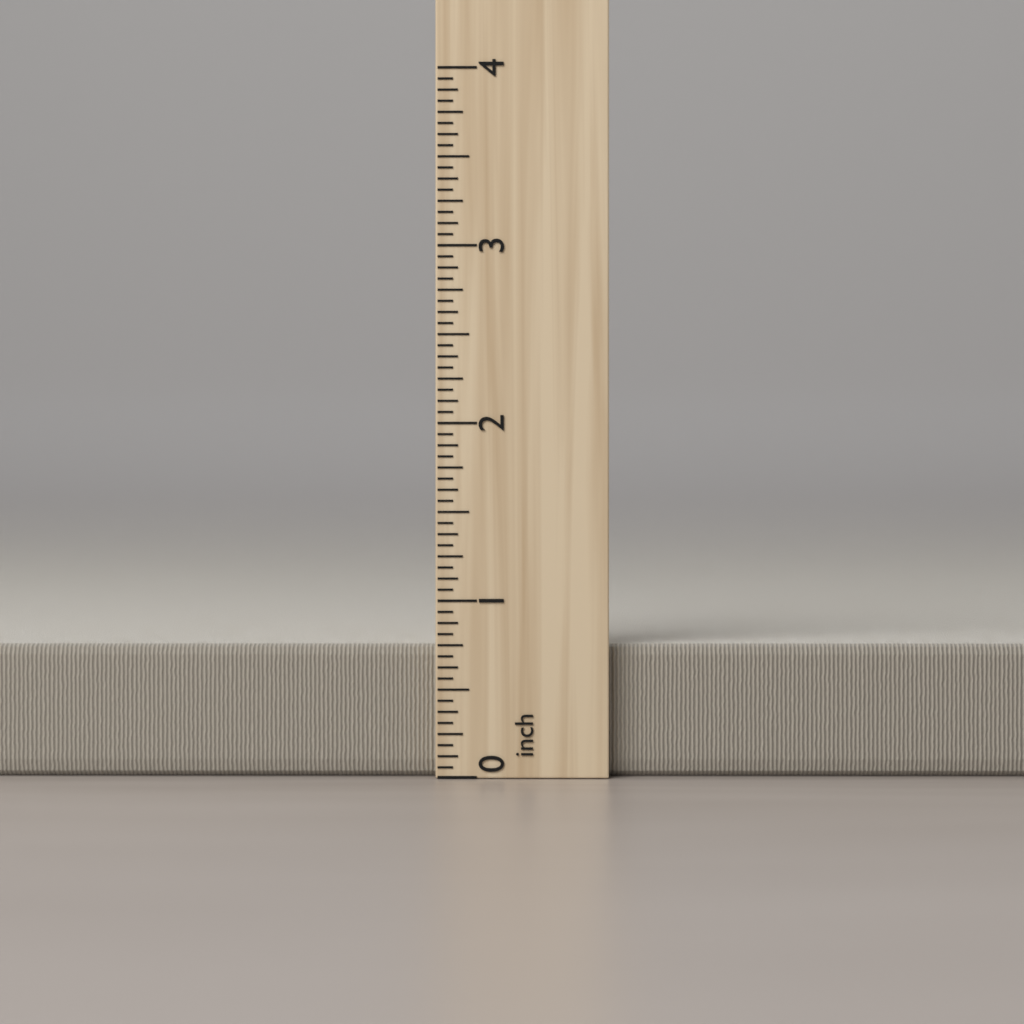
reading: 0.7500 inch
